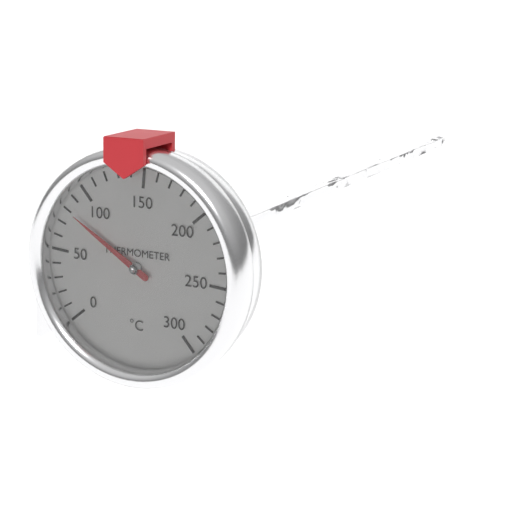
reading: 80 °C
